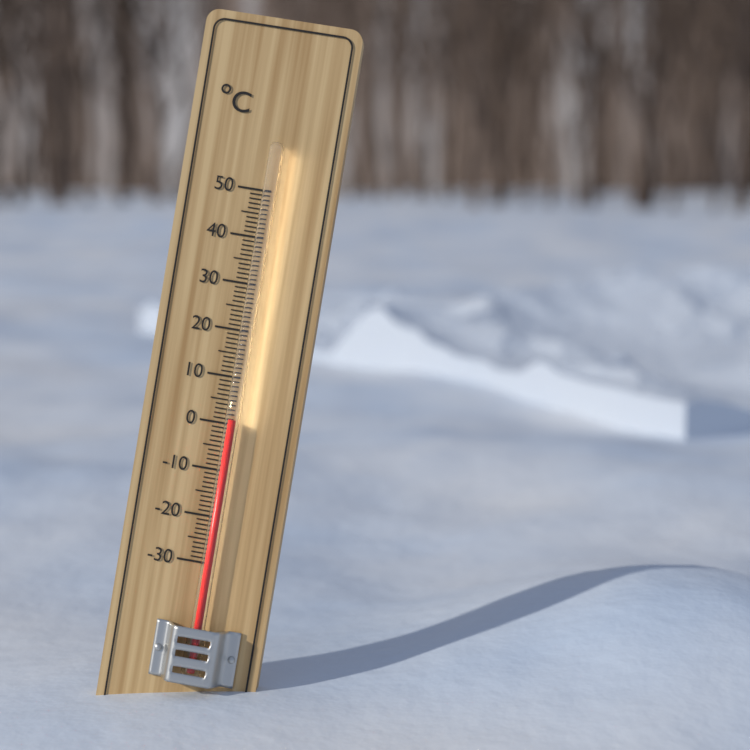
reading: 1 °C
